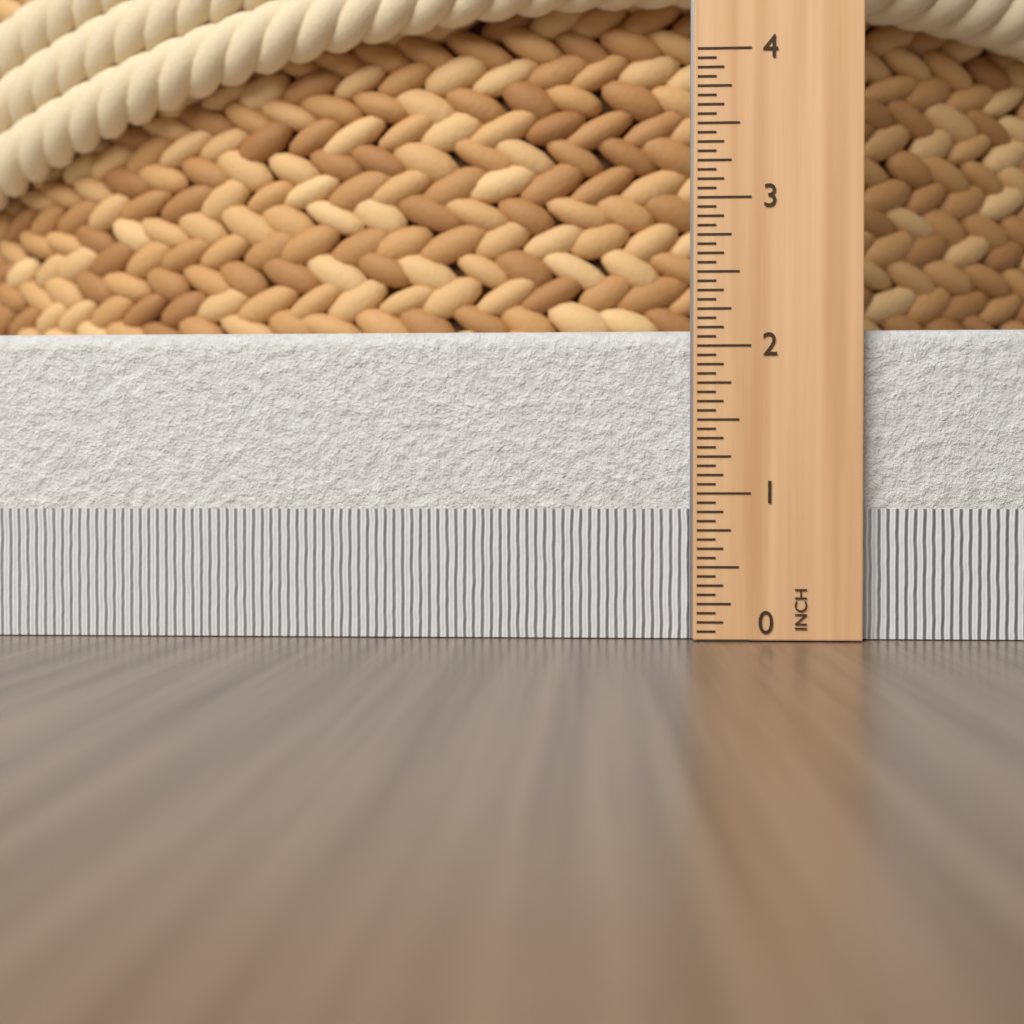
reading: 2.1250 in
